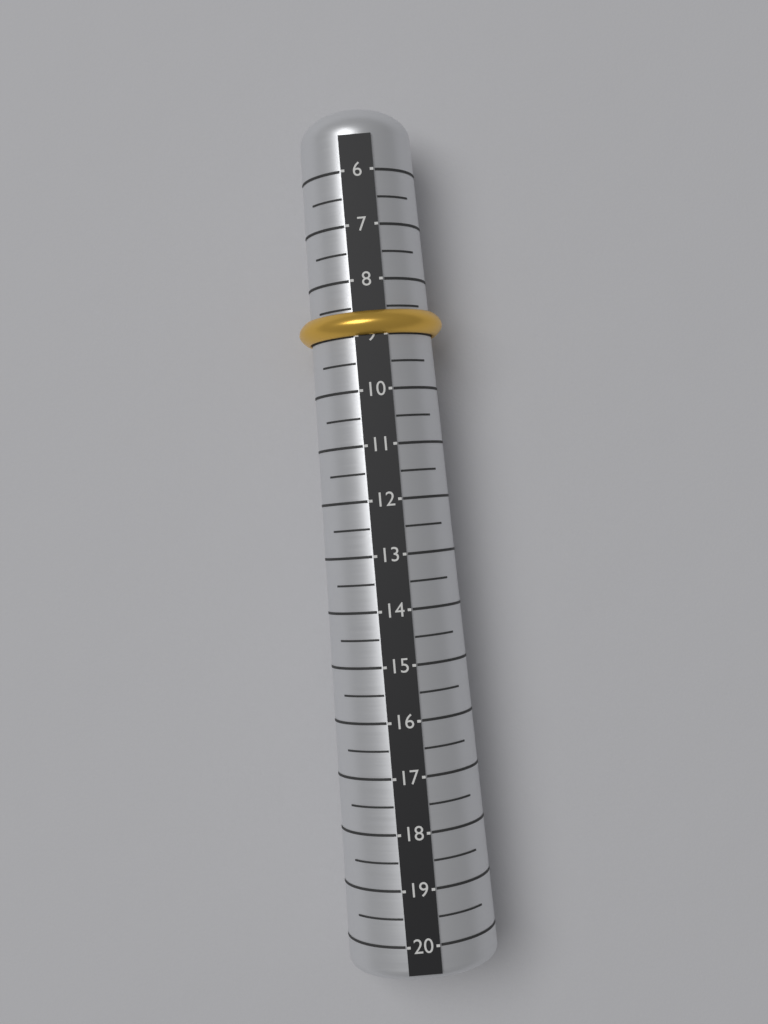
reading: 9.0 (no unit)
